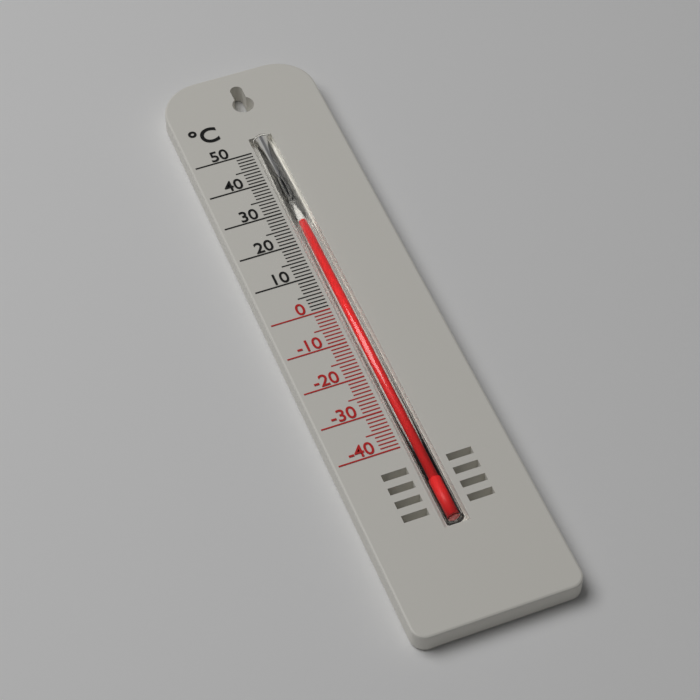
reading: 26 °C
